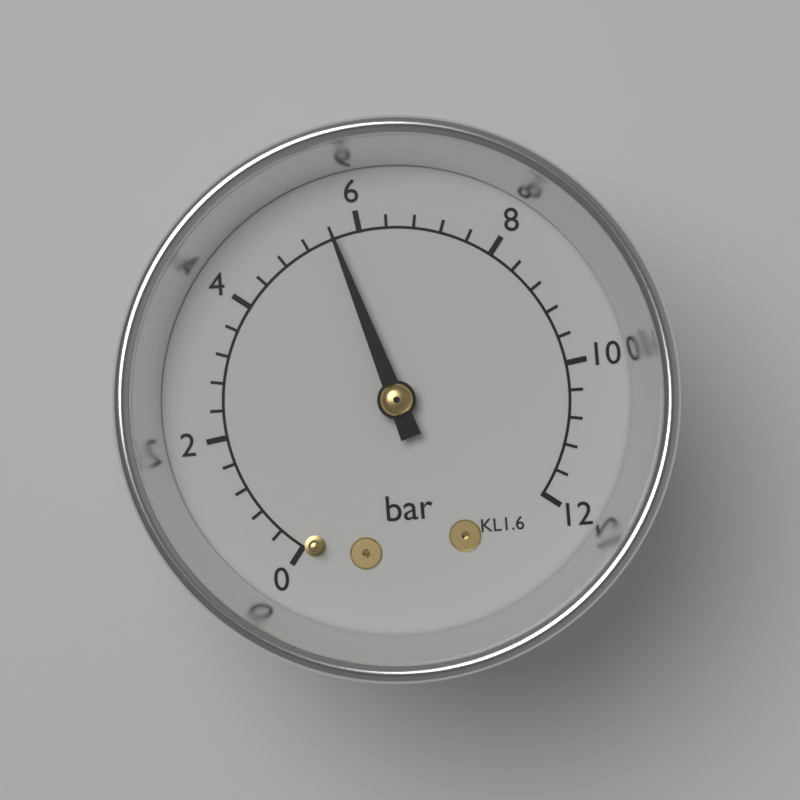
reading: 5.6 bar
